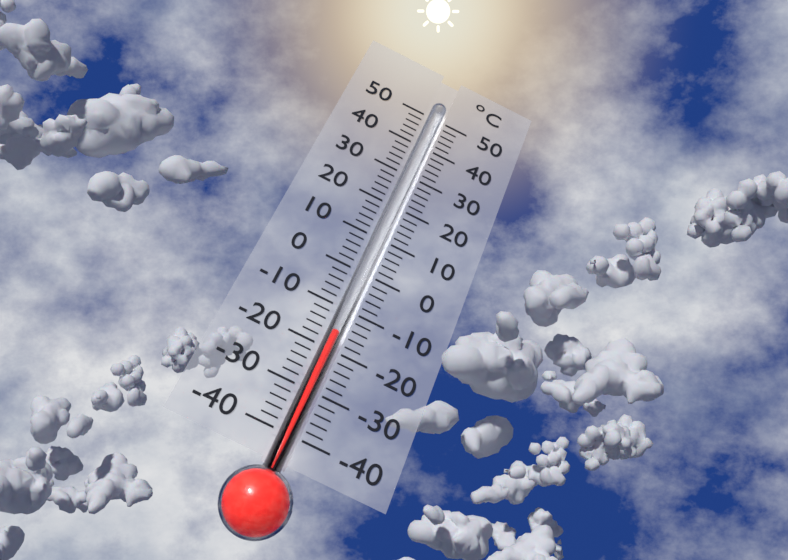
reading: -16 °C
